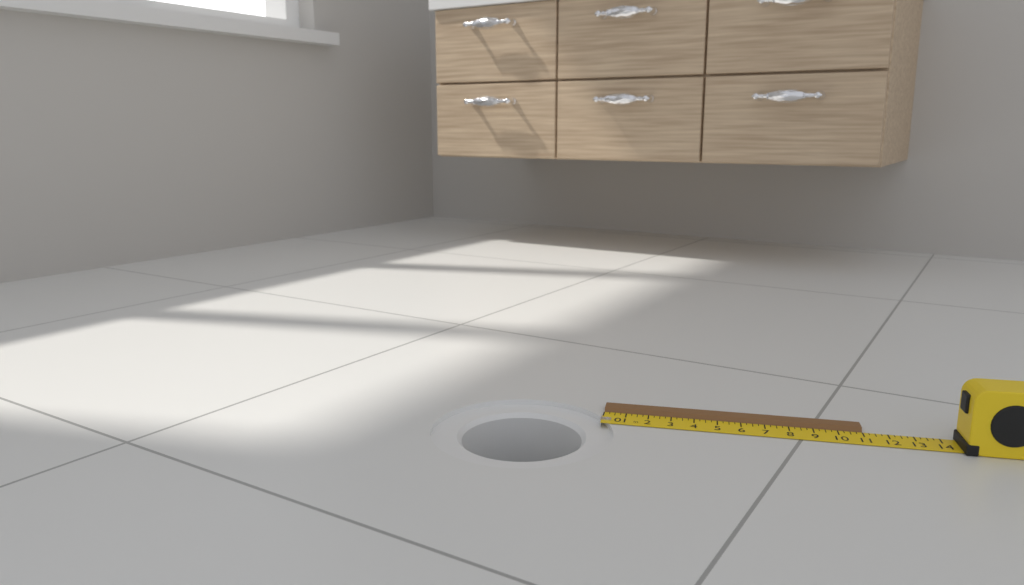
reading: 11.00 in
